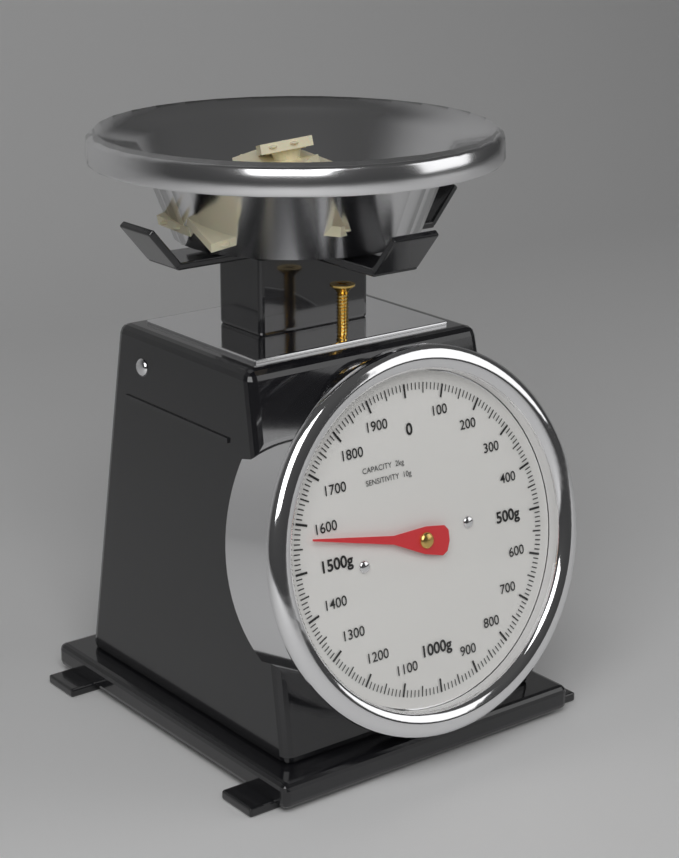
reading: 1570 g
